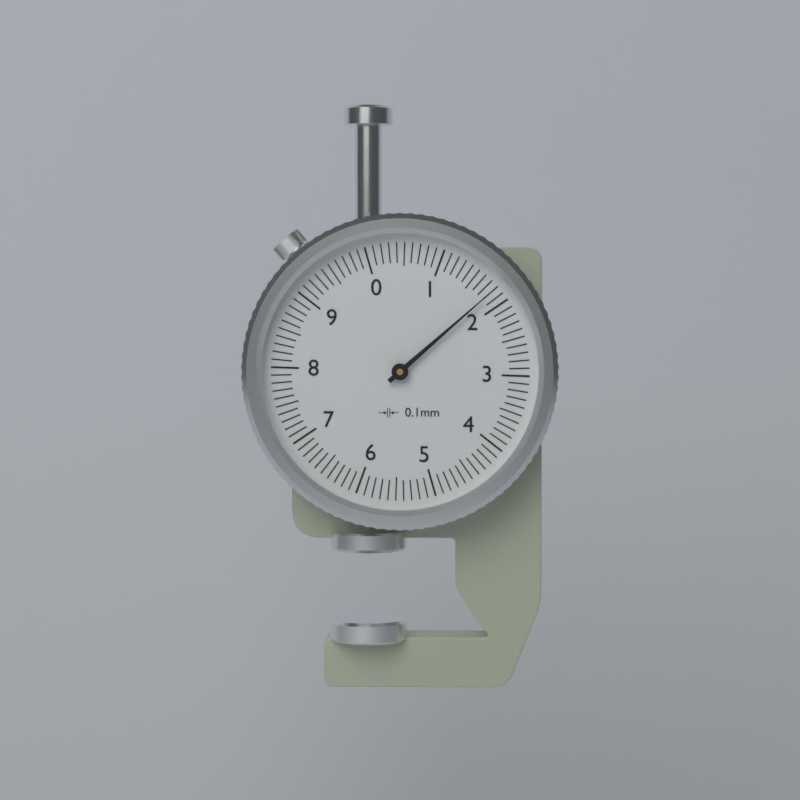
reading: 1.8 mm
